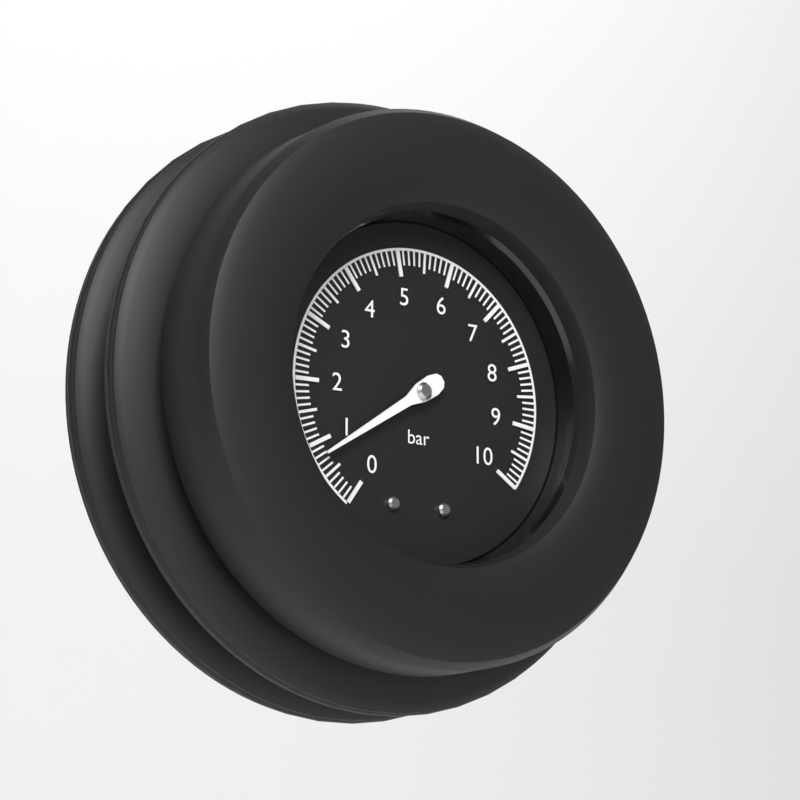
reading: 0.8 bar
